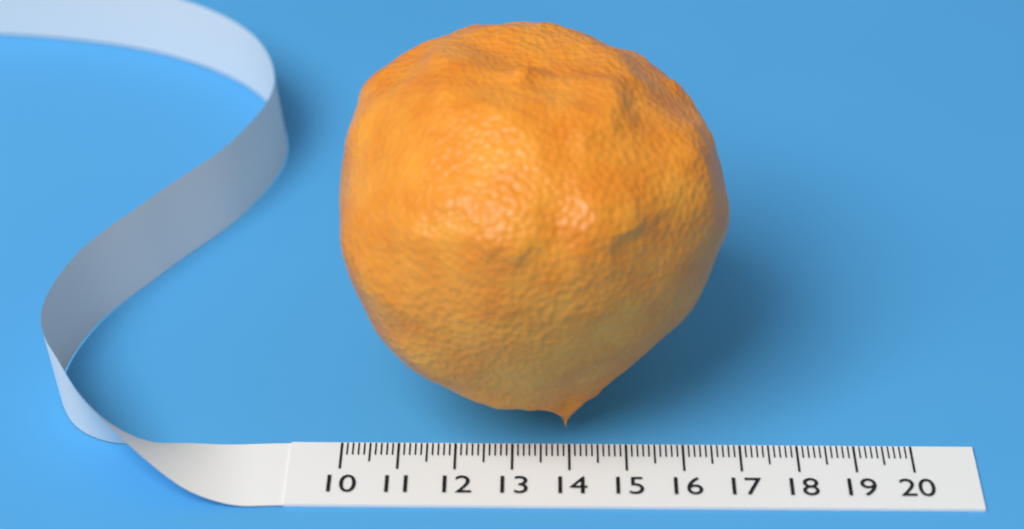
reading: 16.7 (no unit)
